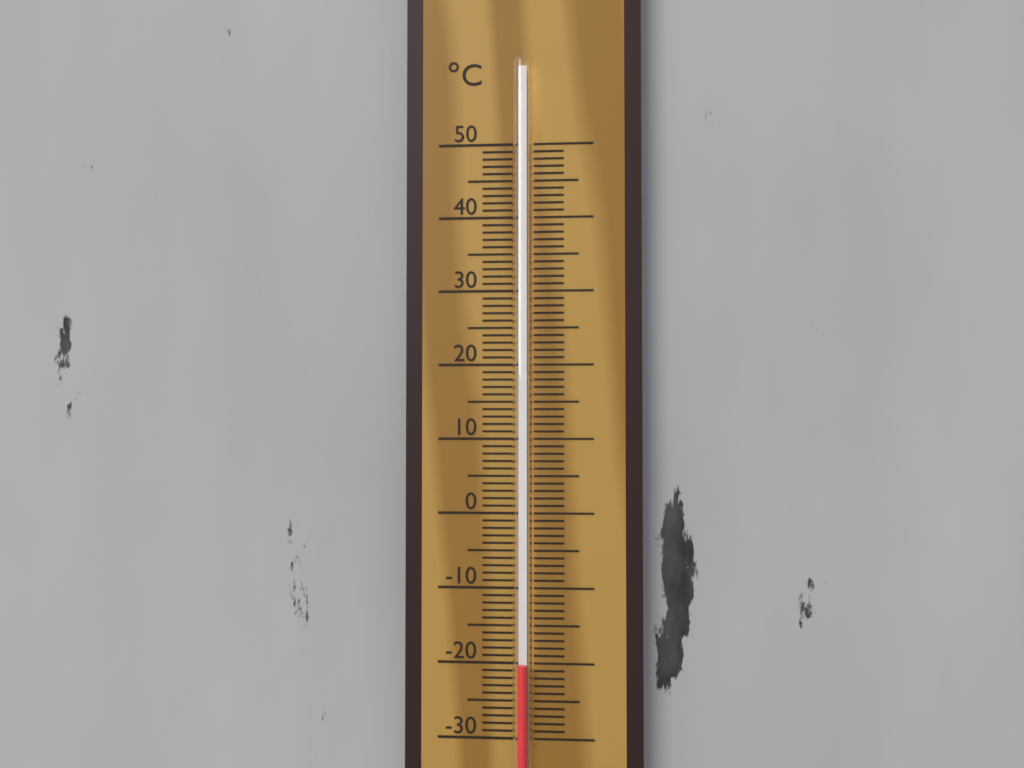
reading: -20 °C
